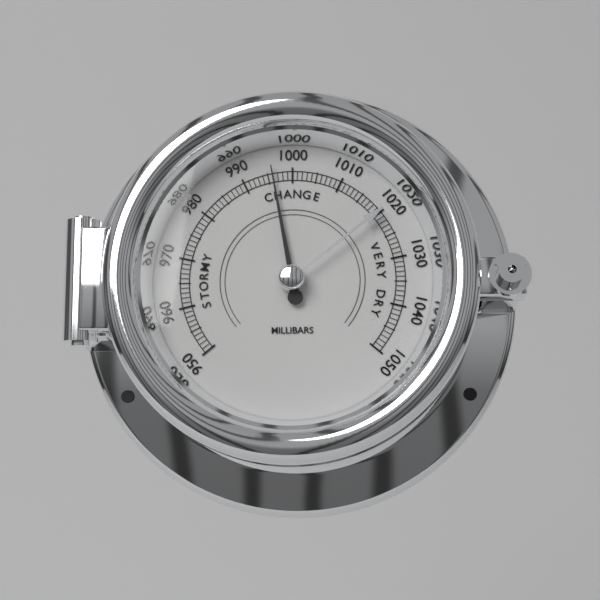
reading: 996 mbar
